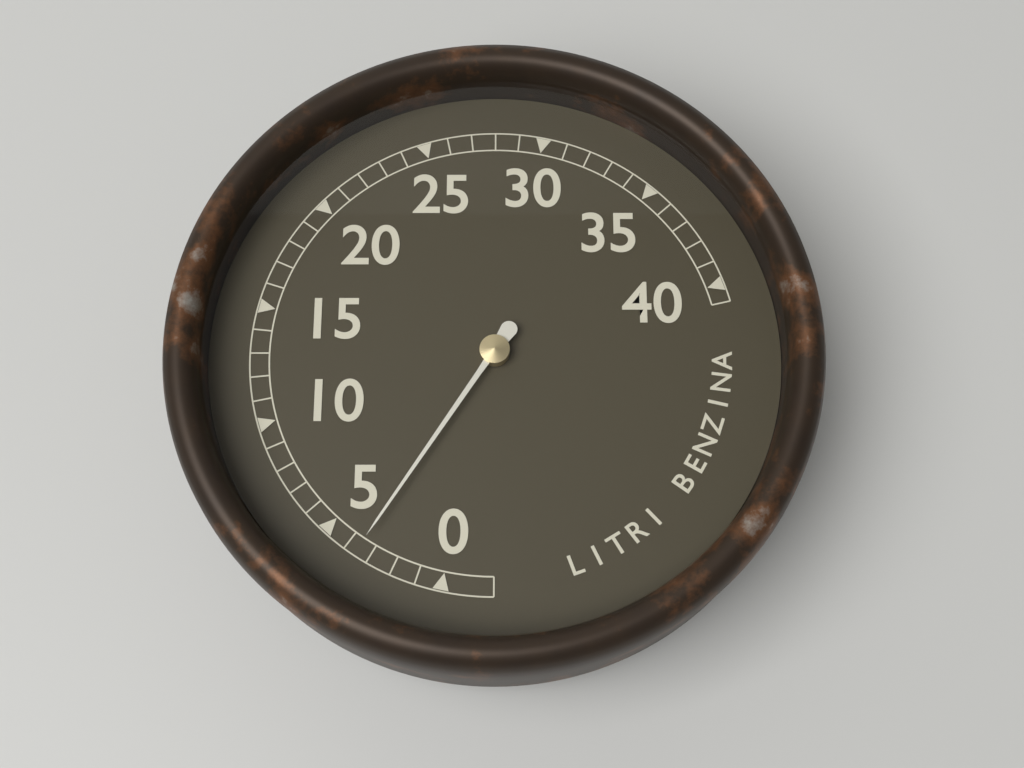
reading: 3.5 L
